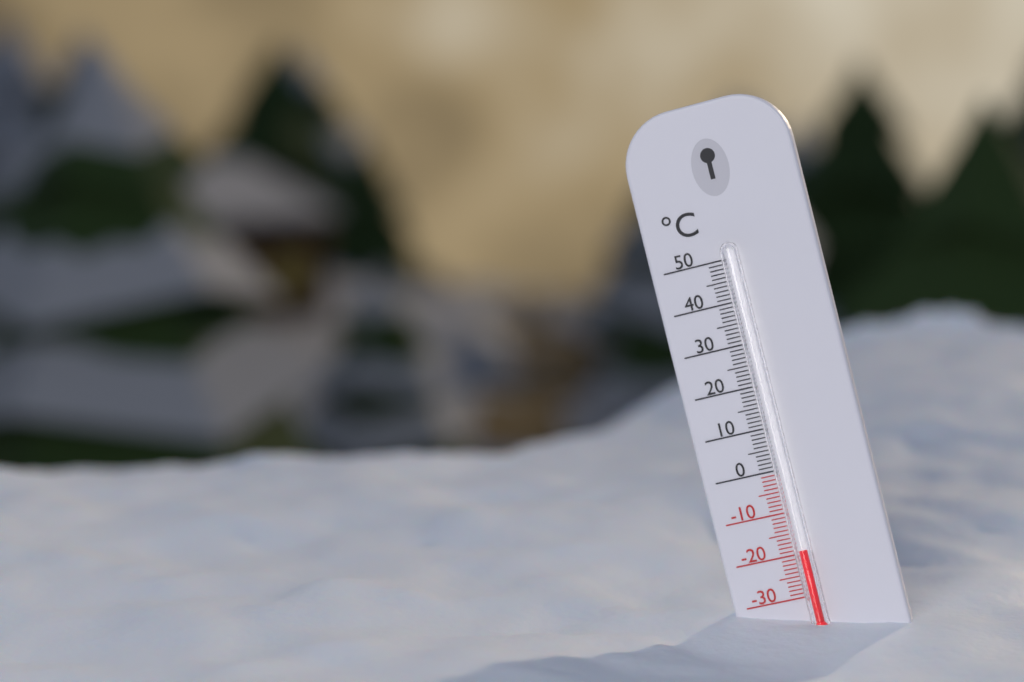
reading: -19 °C
